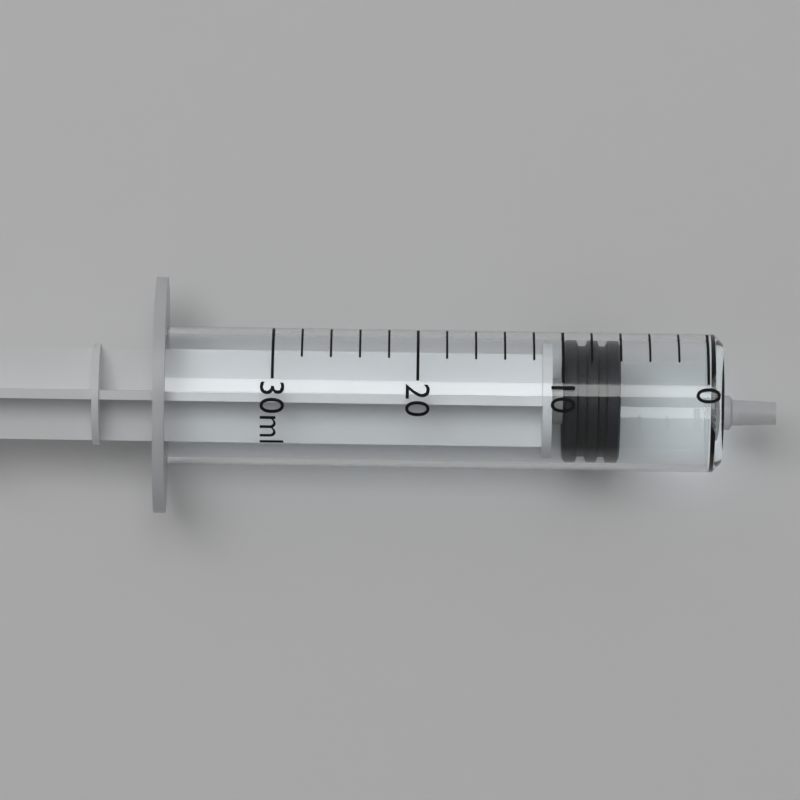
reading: 6 ml
